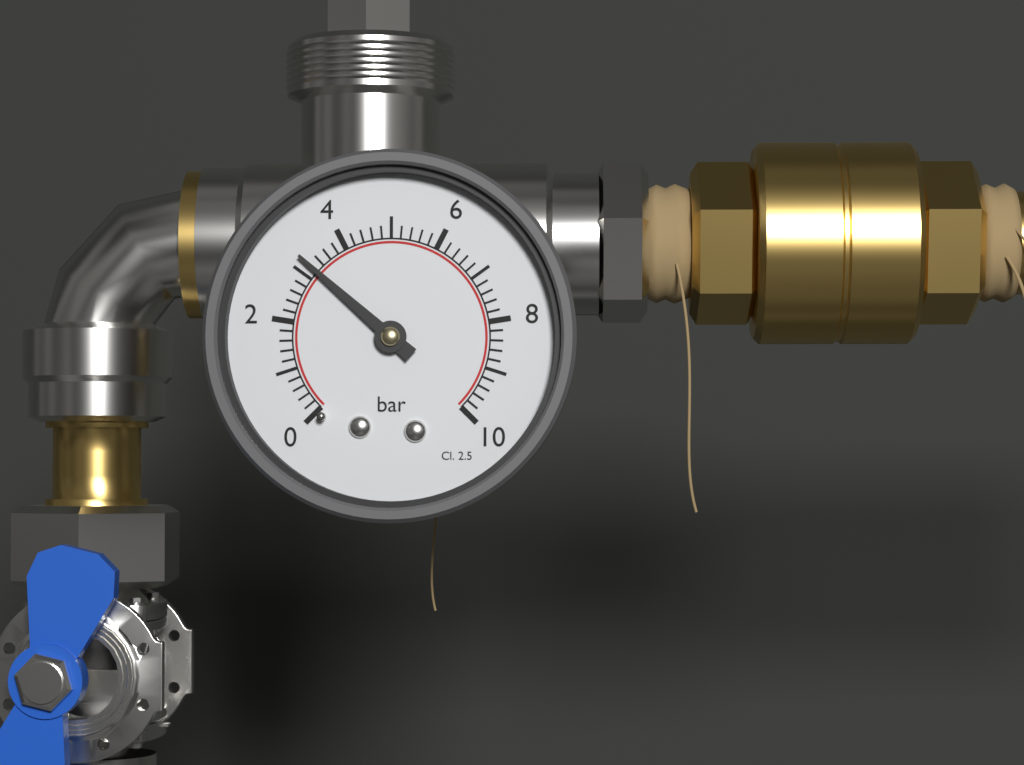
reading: 3.2 bar
